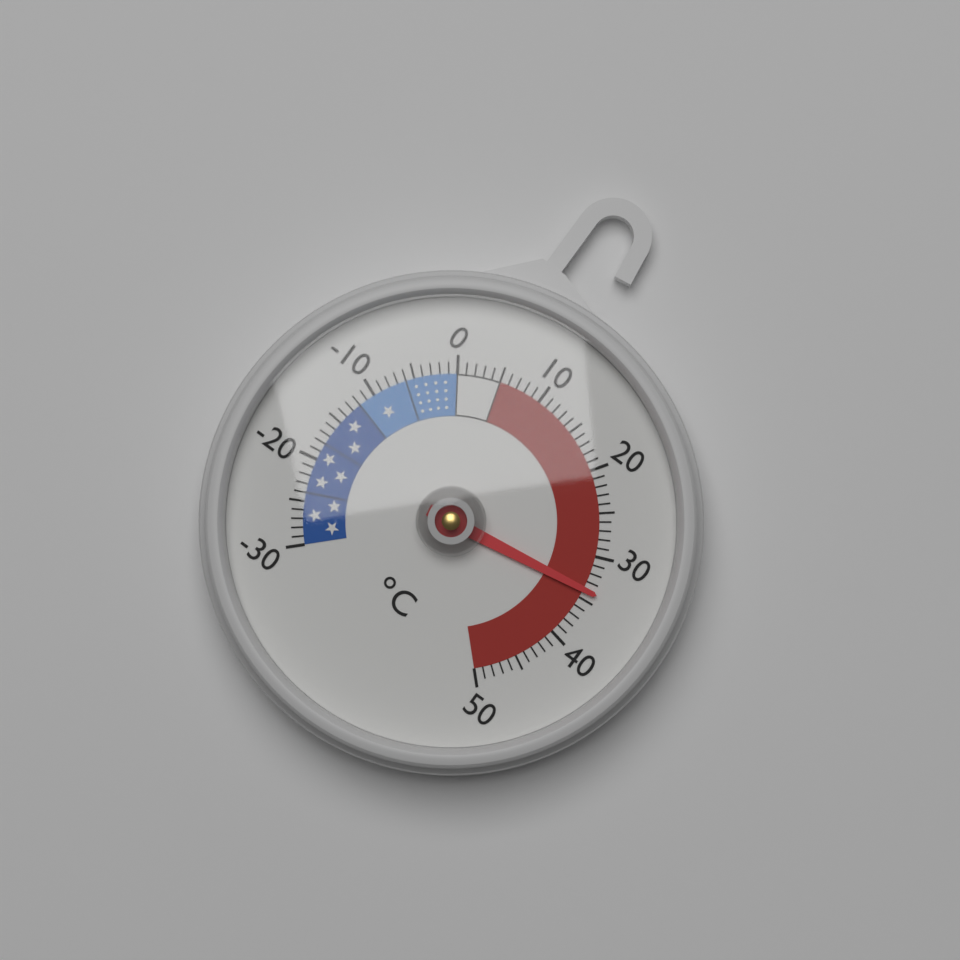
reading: 34 °C
